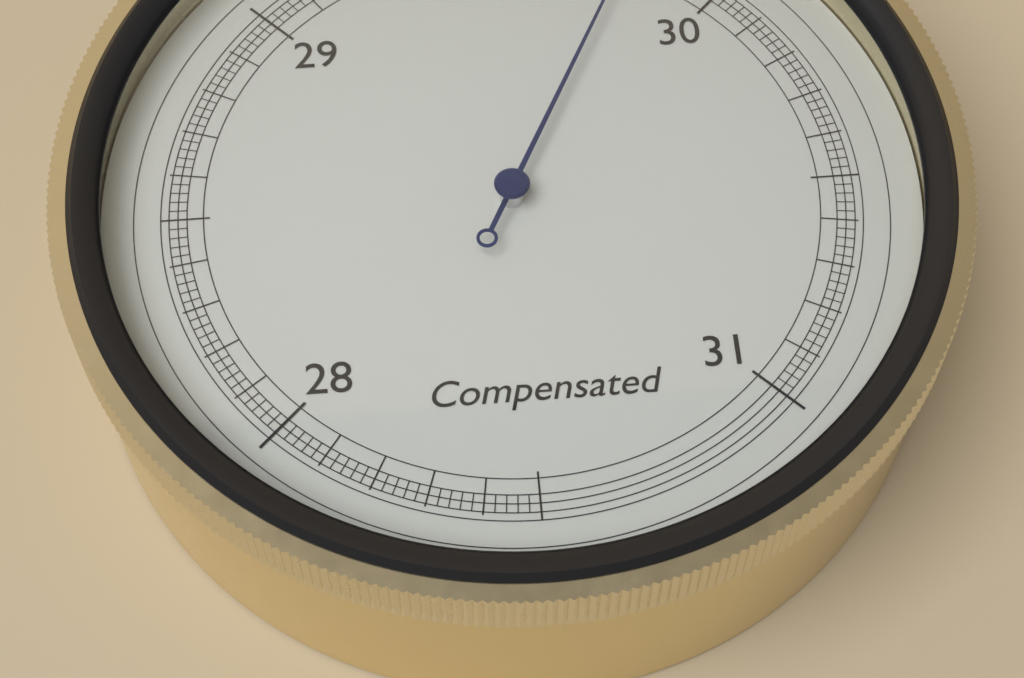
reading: 29.80 inHg
